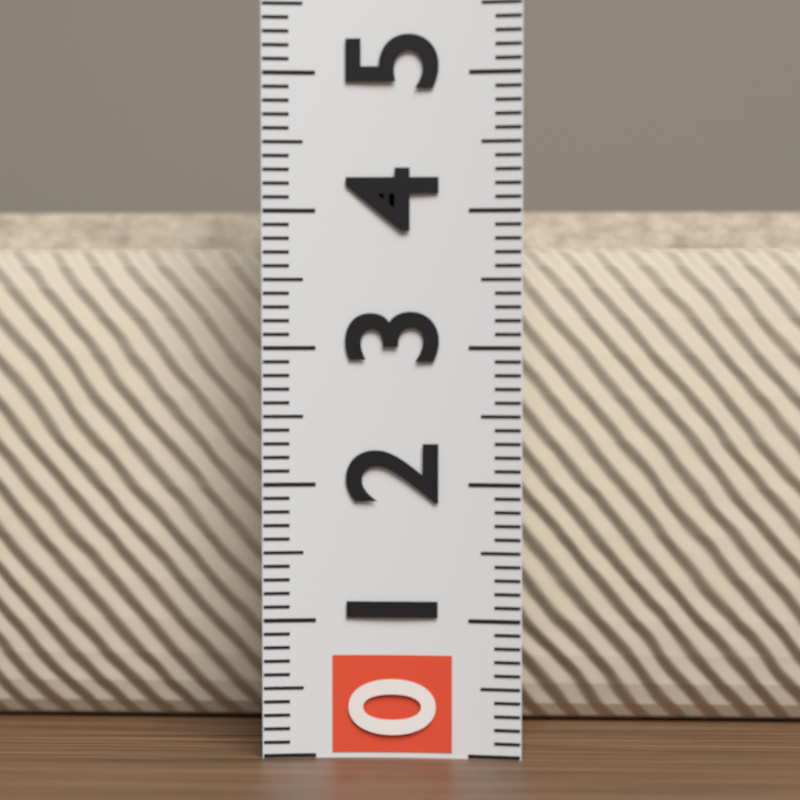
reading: 4.1 (no unit)
